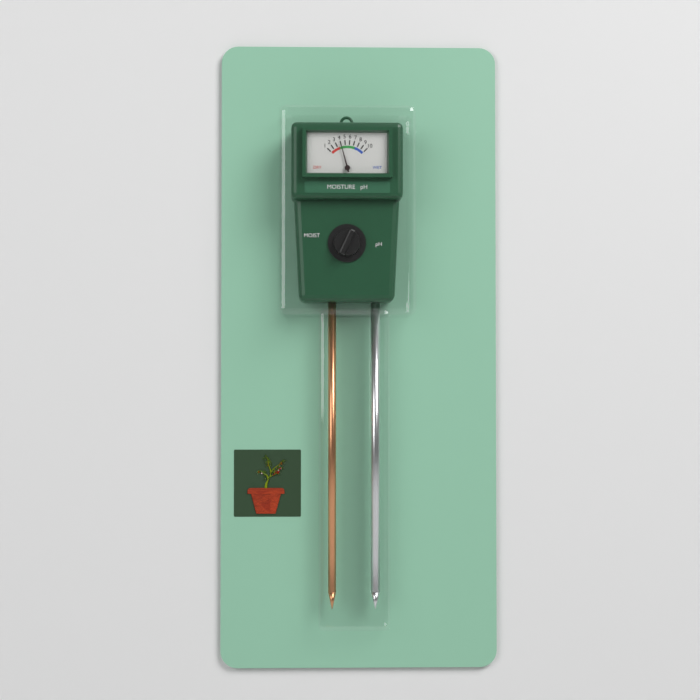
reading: 4 (no unit)
